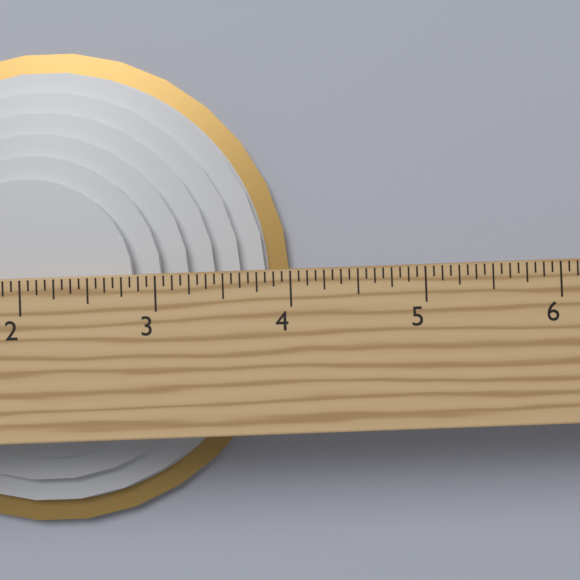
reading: 4.0000 in
